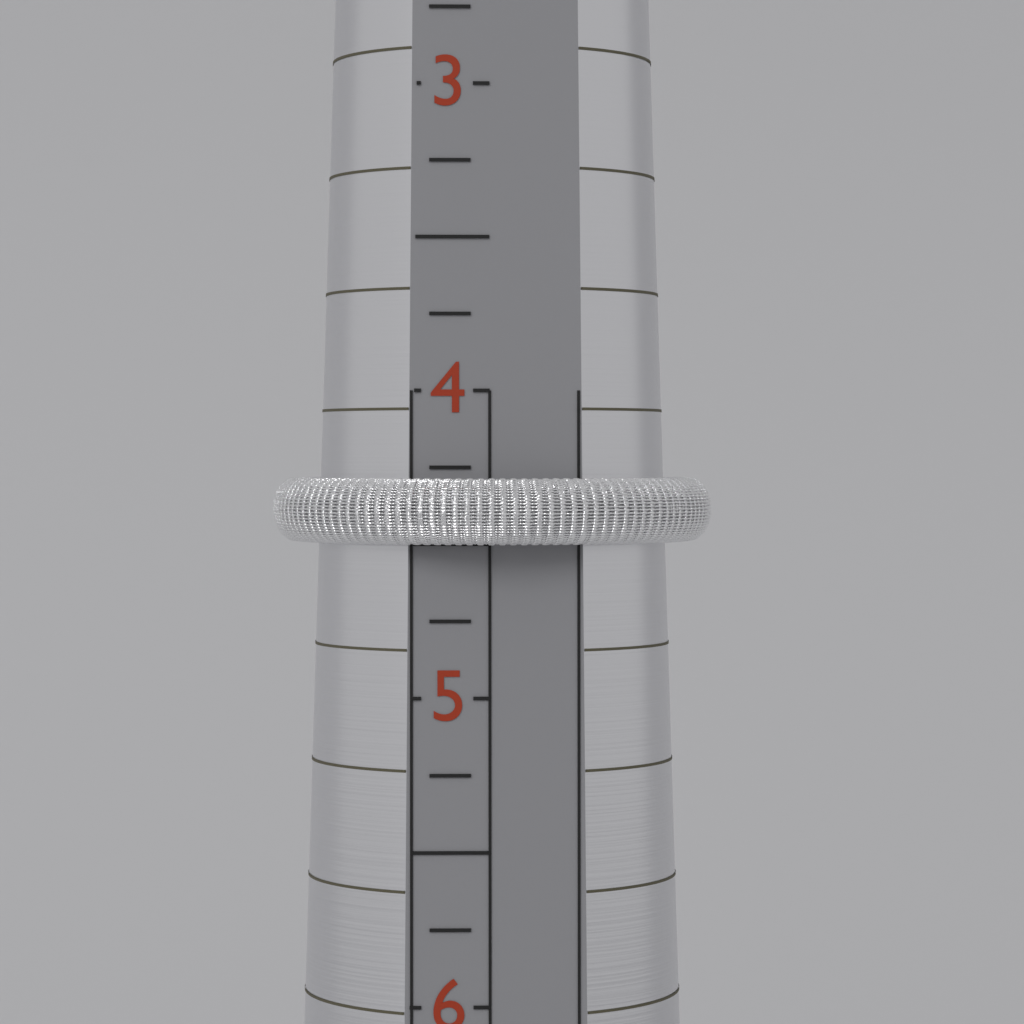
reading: 4.50 (no unit)
